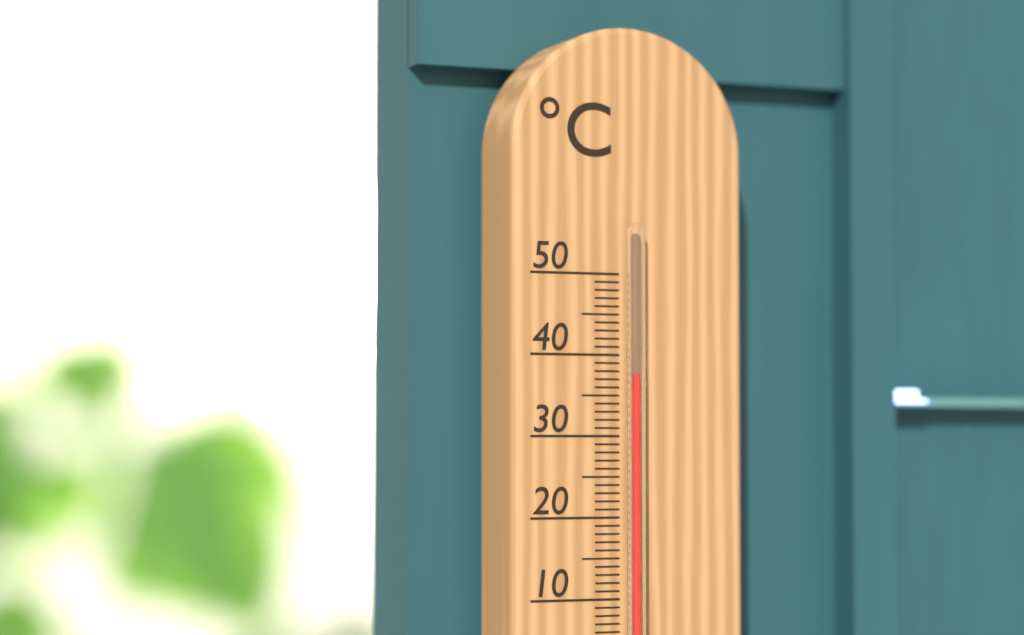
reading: 37.5 °C
